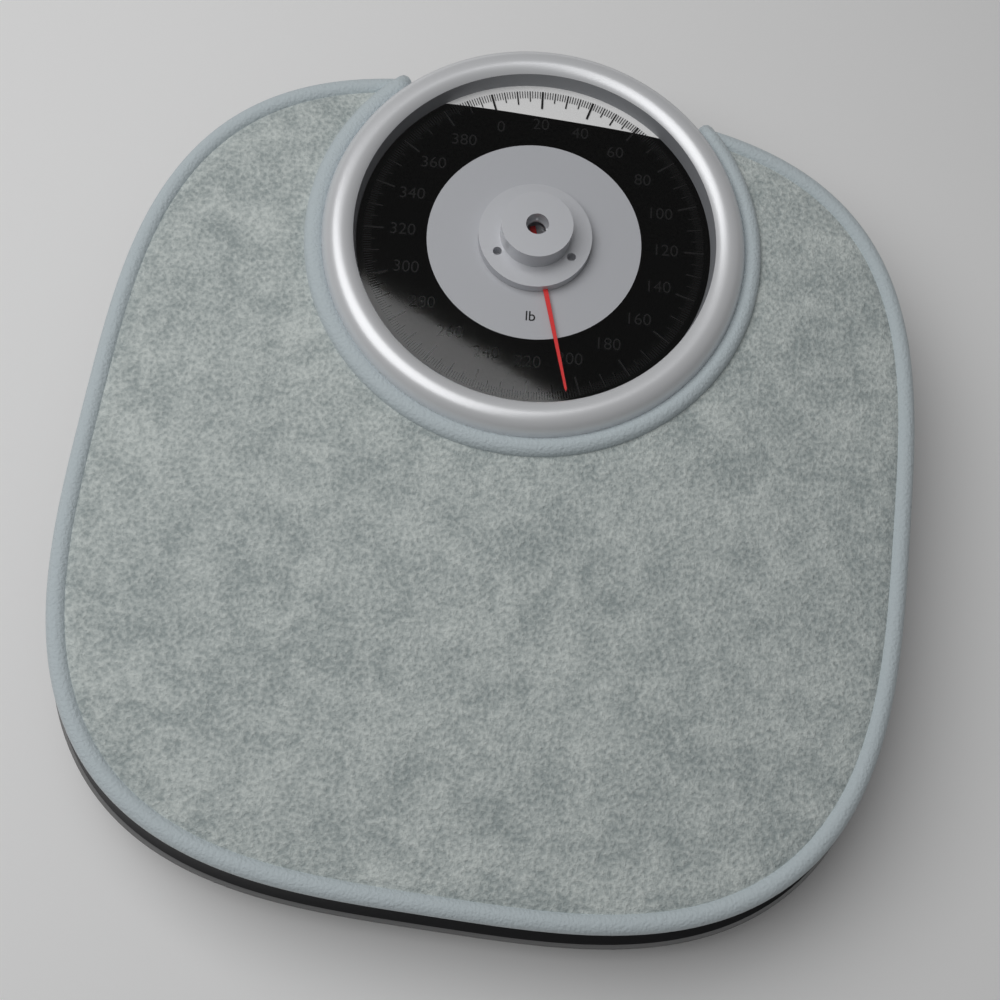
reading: 205 lb
